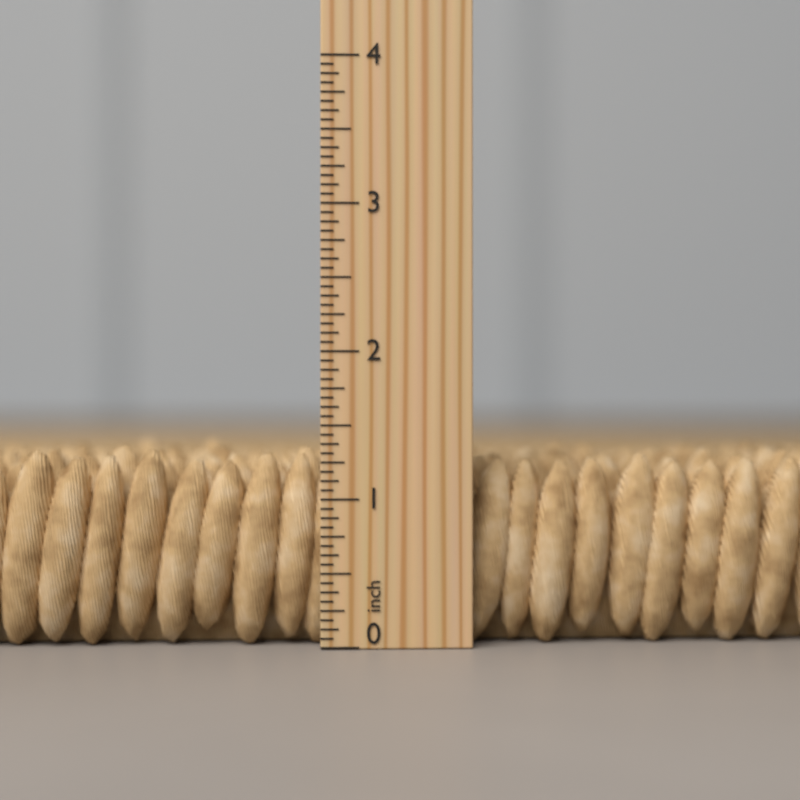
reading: 1.3750 inch
